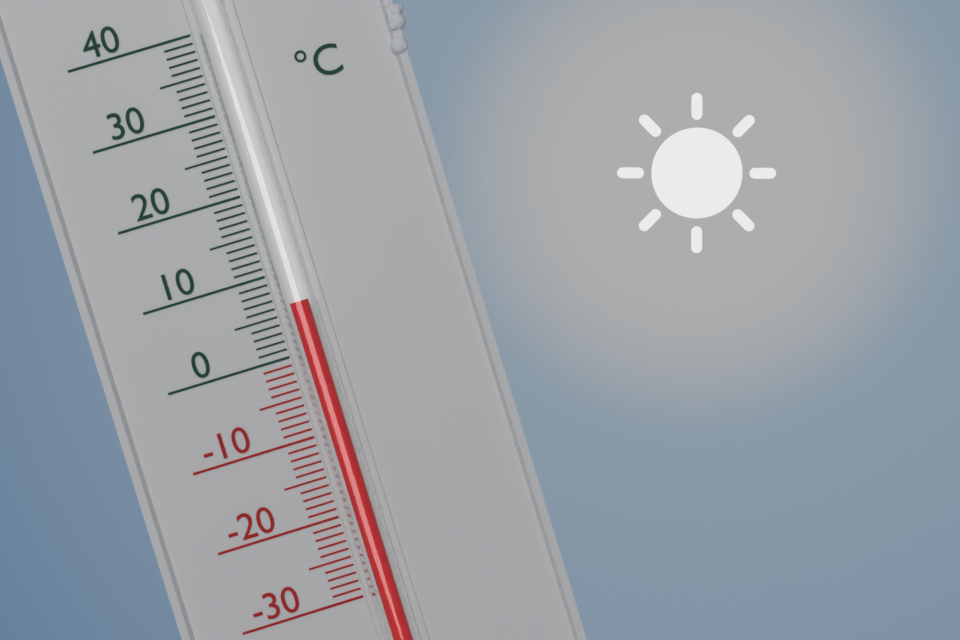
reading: 6 °C
